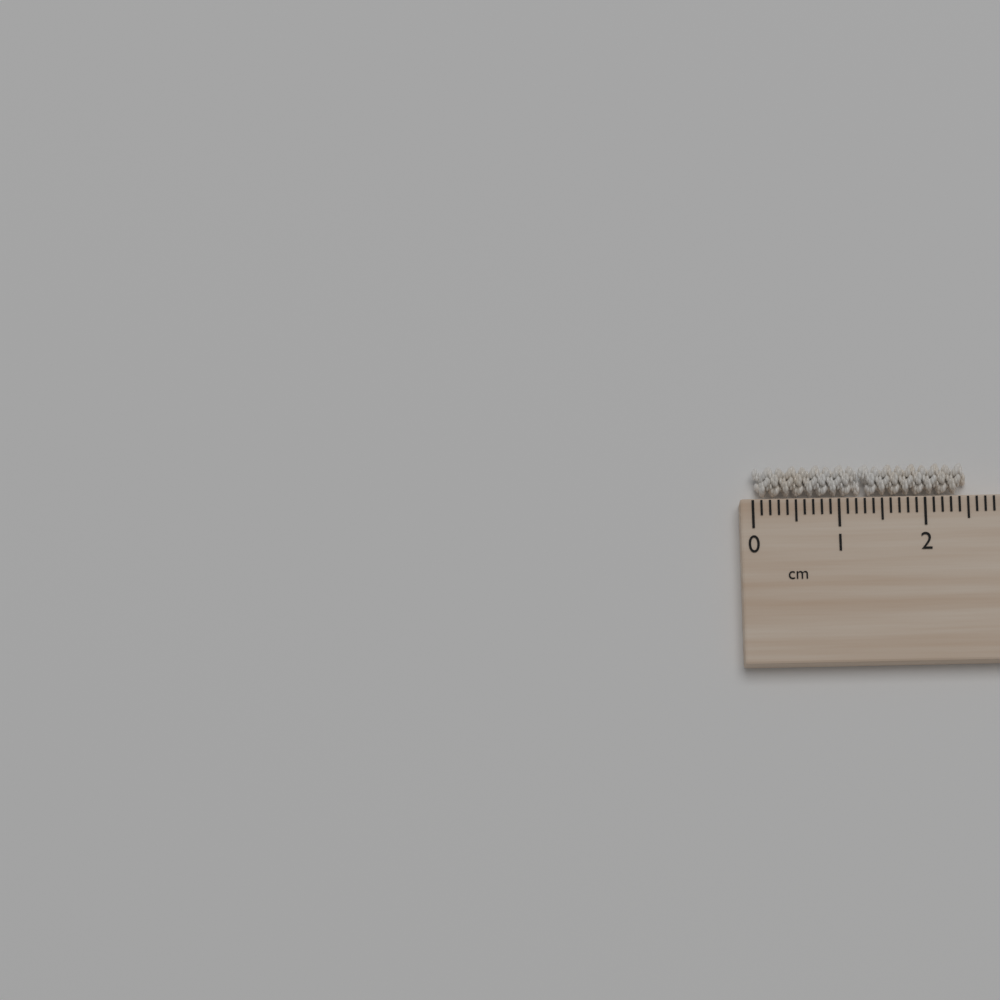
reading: 2.5 cm
